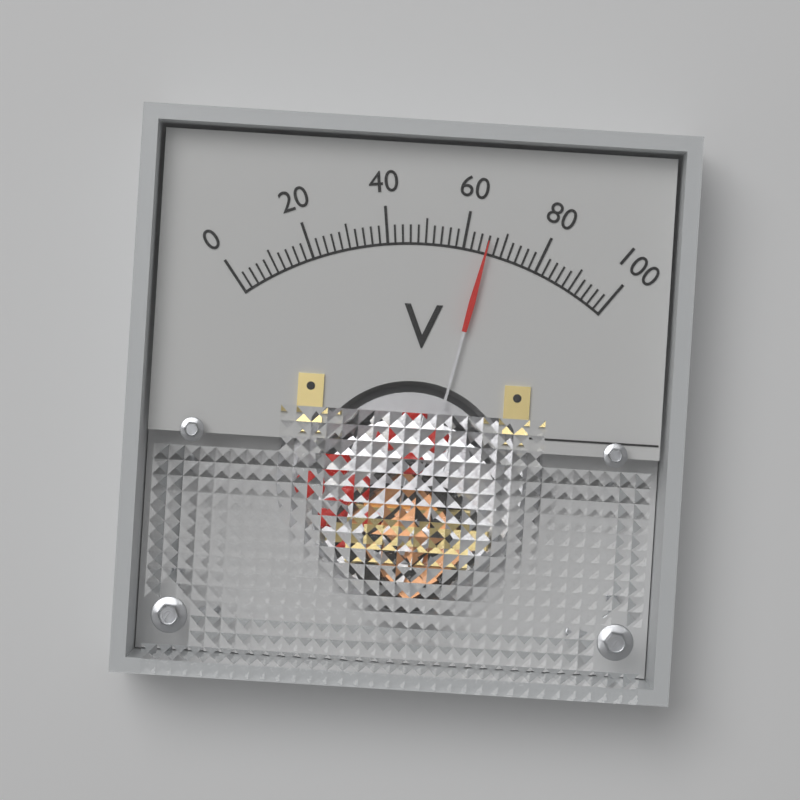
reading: 66 V
